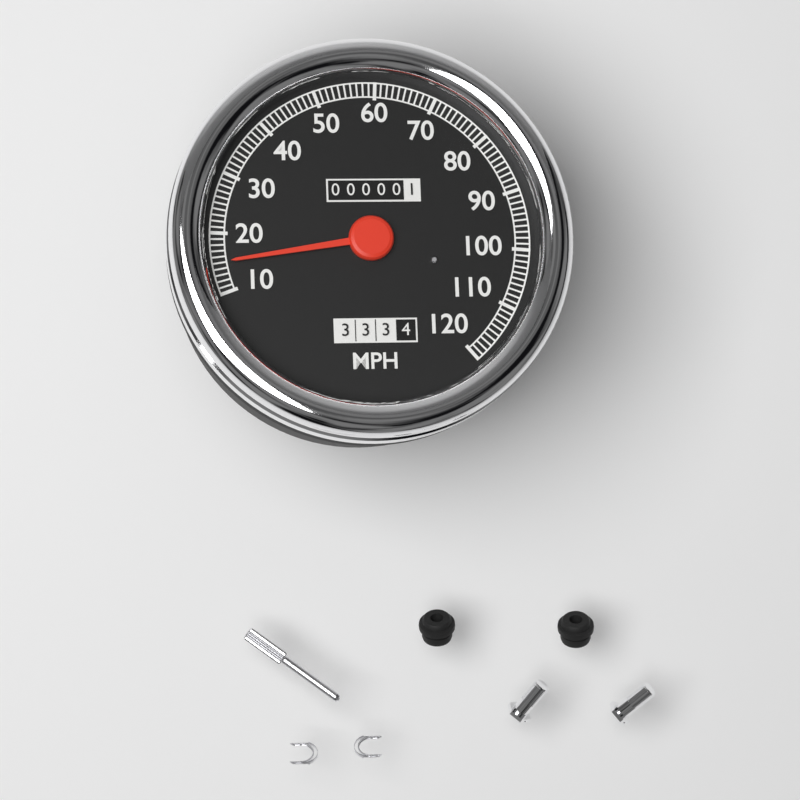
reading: 15 MPH
